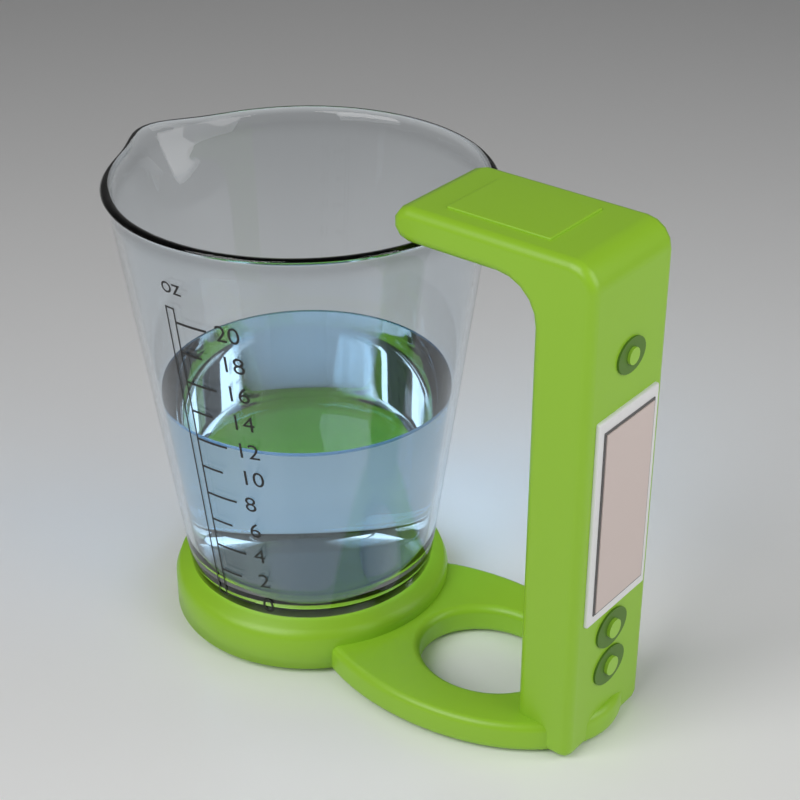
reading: 12 oz
